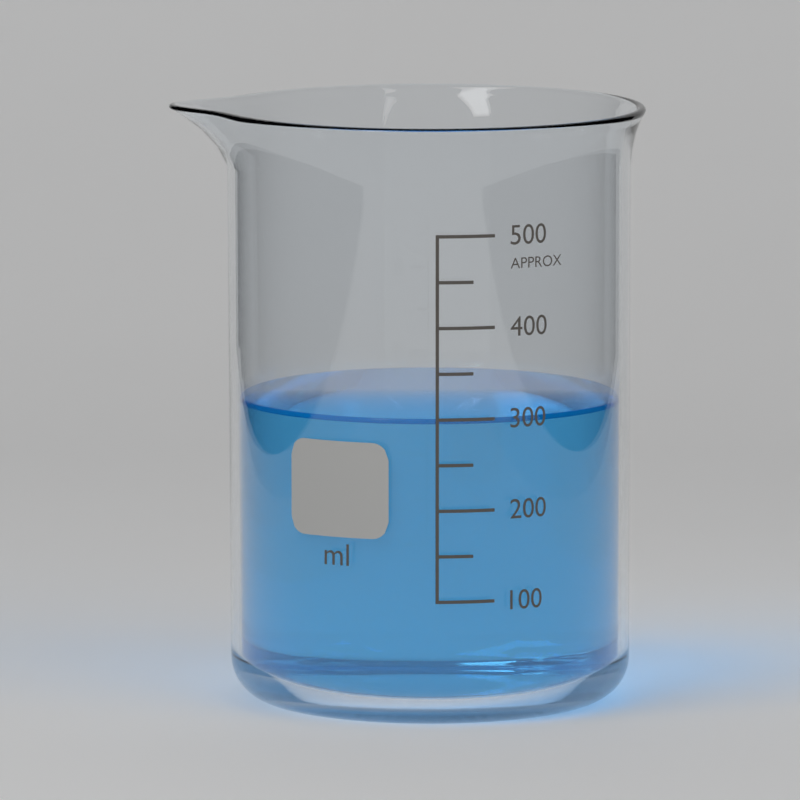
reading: 300 ml
